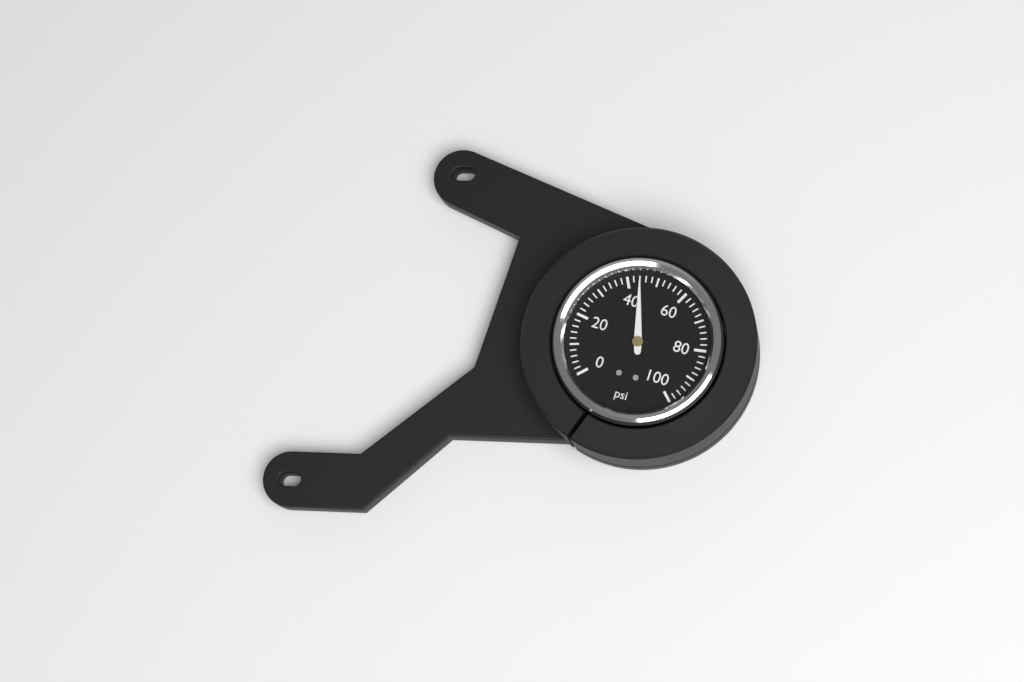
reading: 44 psi
